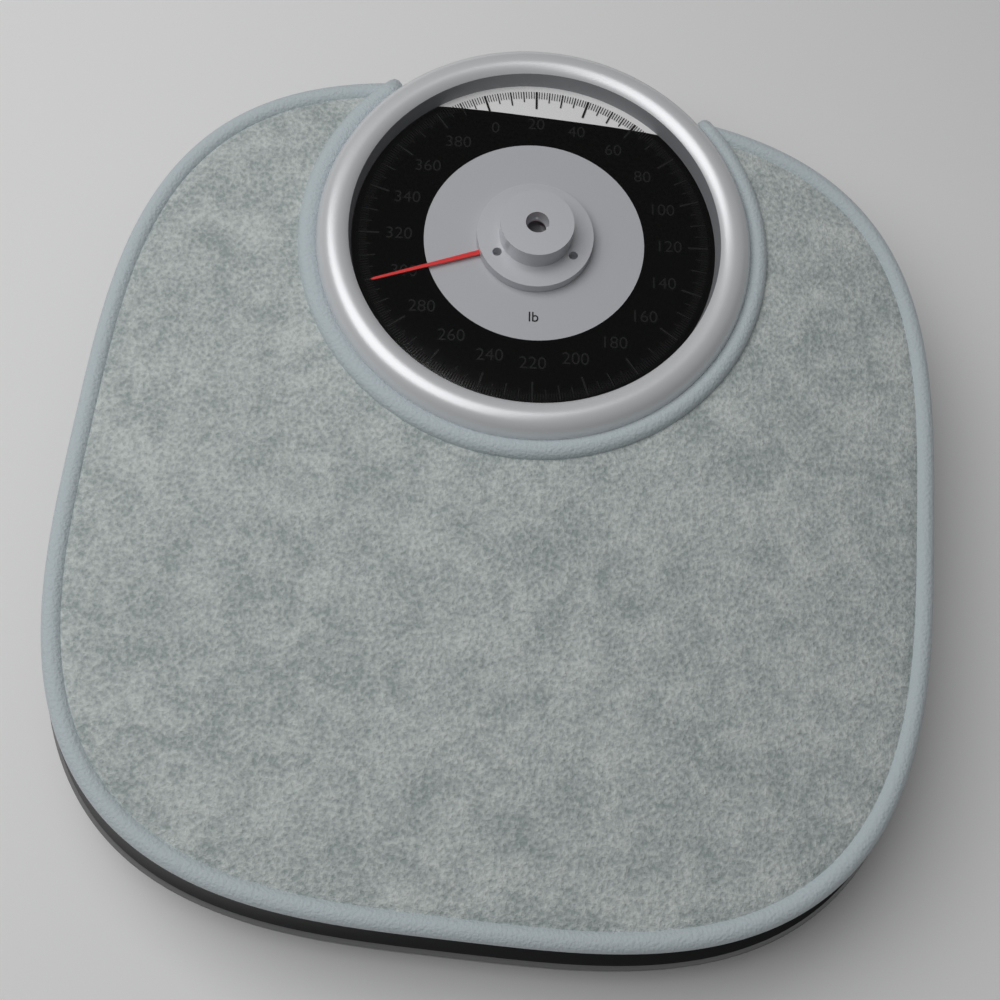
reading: 299 lb
